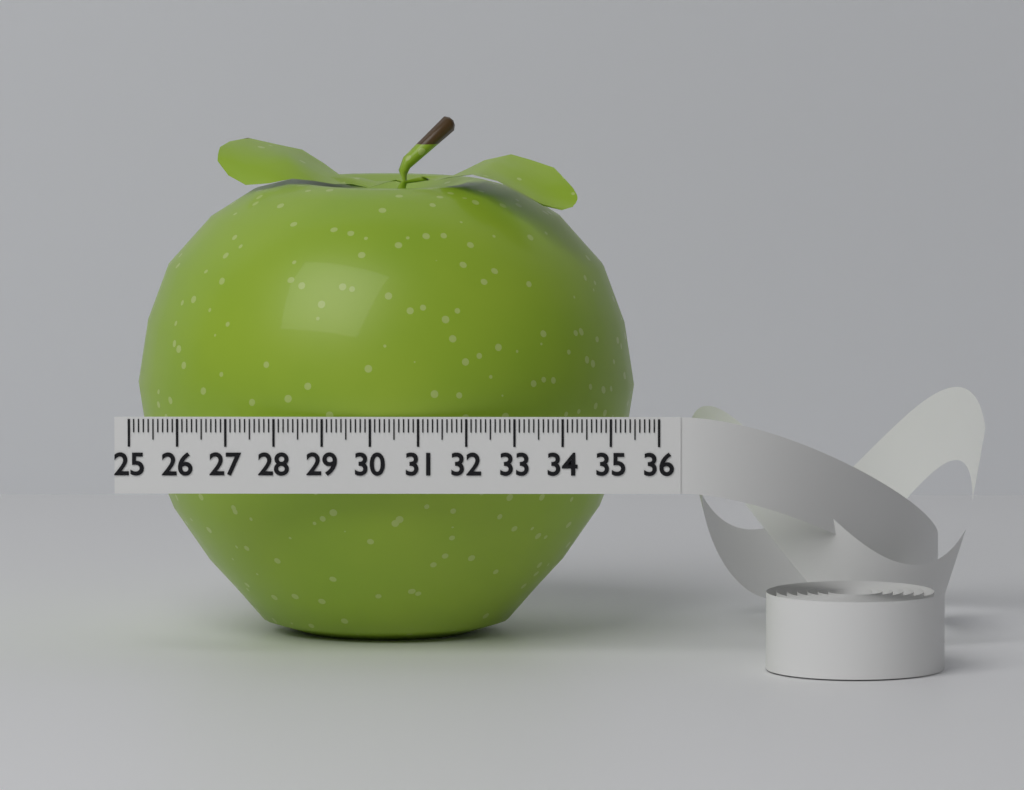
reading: 35.5 (no unit)
